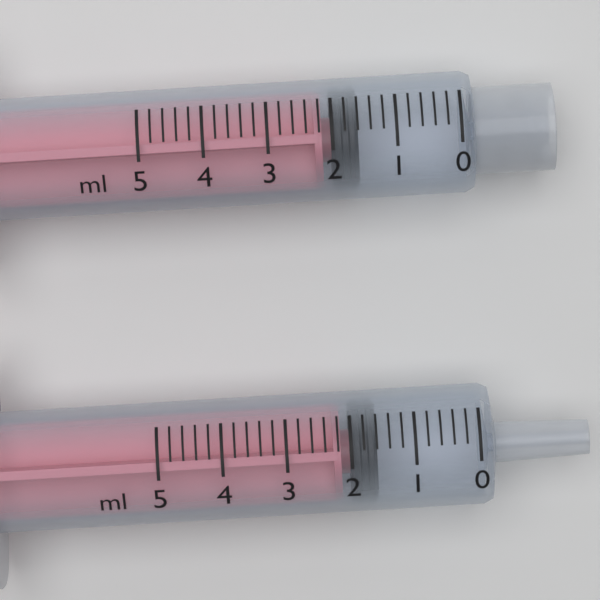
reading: 1.6 ml
